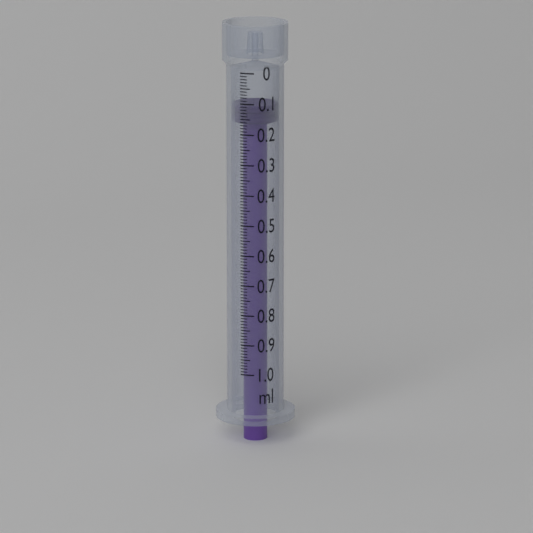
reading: 0.11 ml
